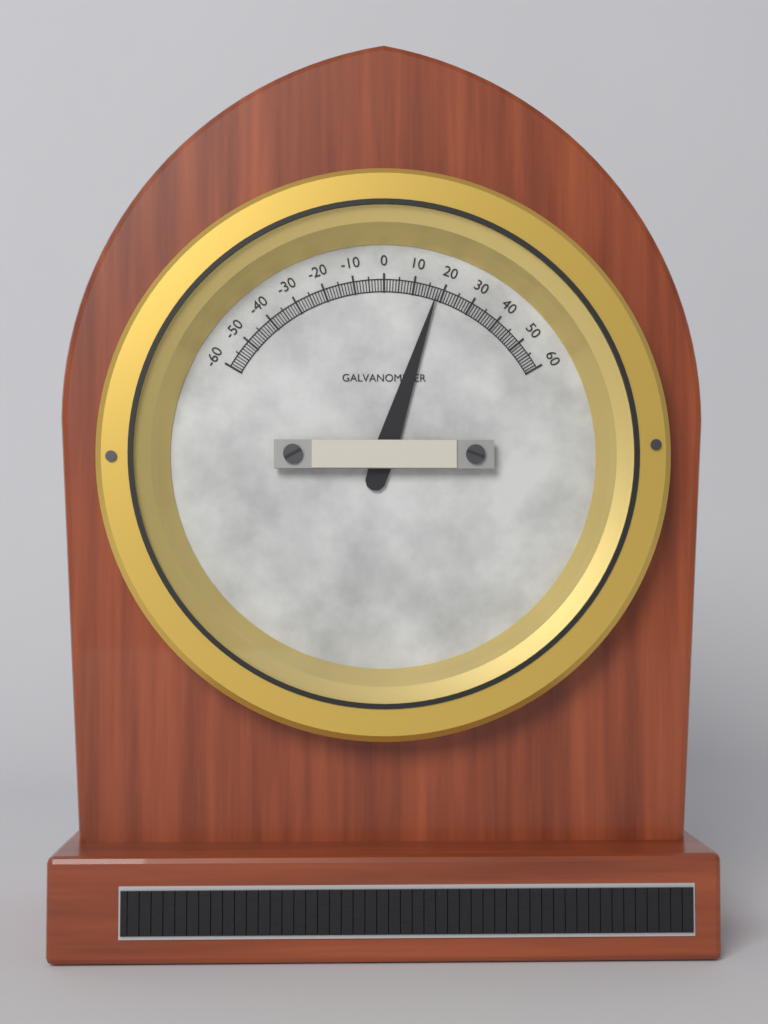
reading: 18 (no unit)
